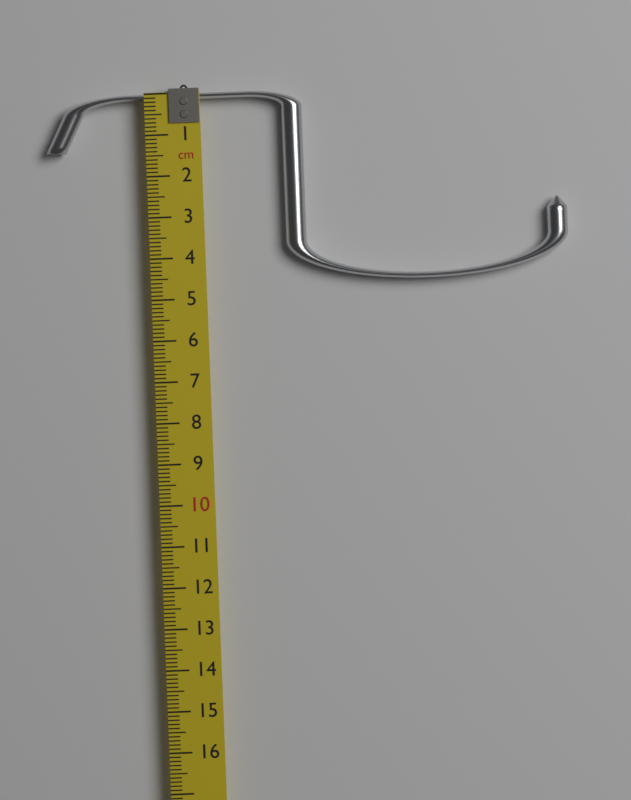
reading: 4.7 cm
